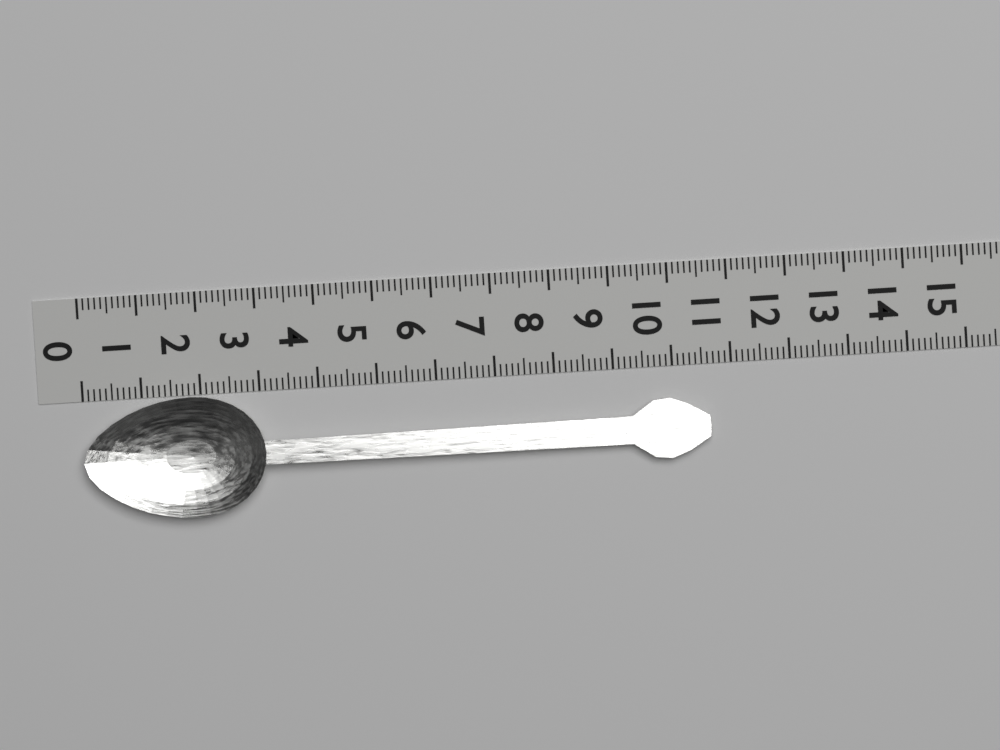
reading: 10.6 (no unit)
